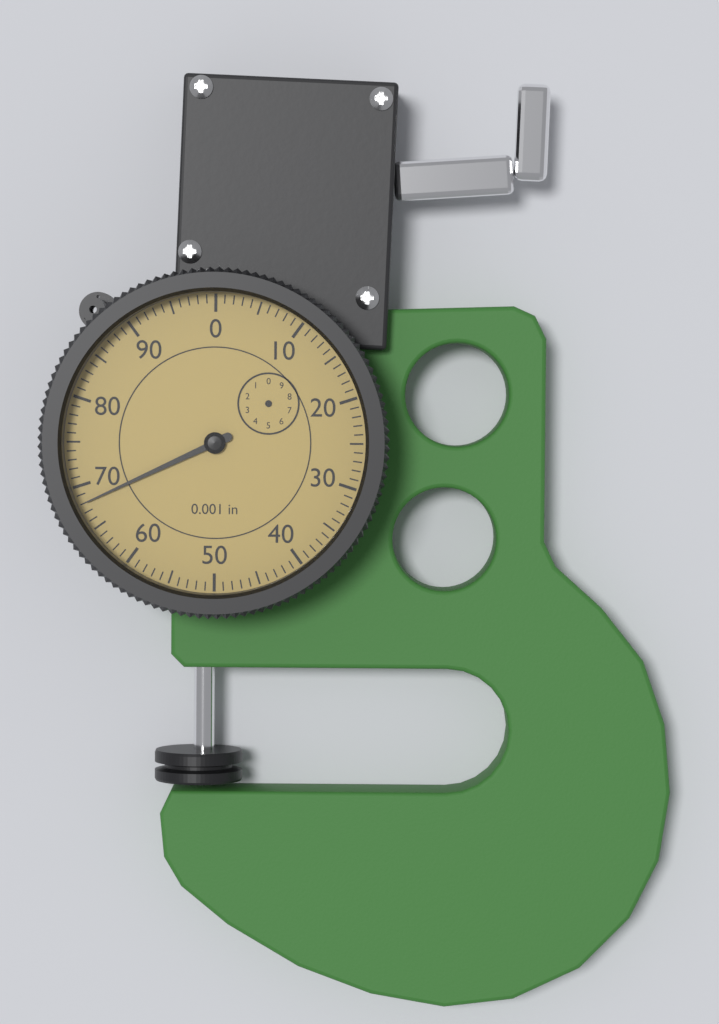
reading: 68 0.001 in
